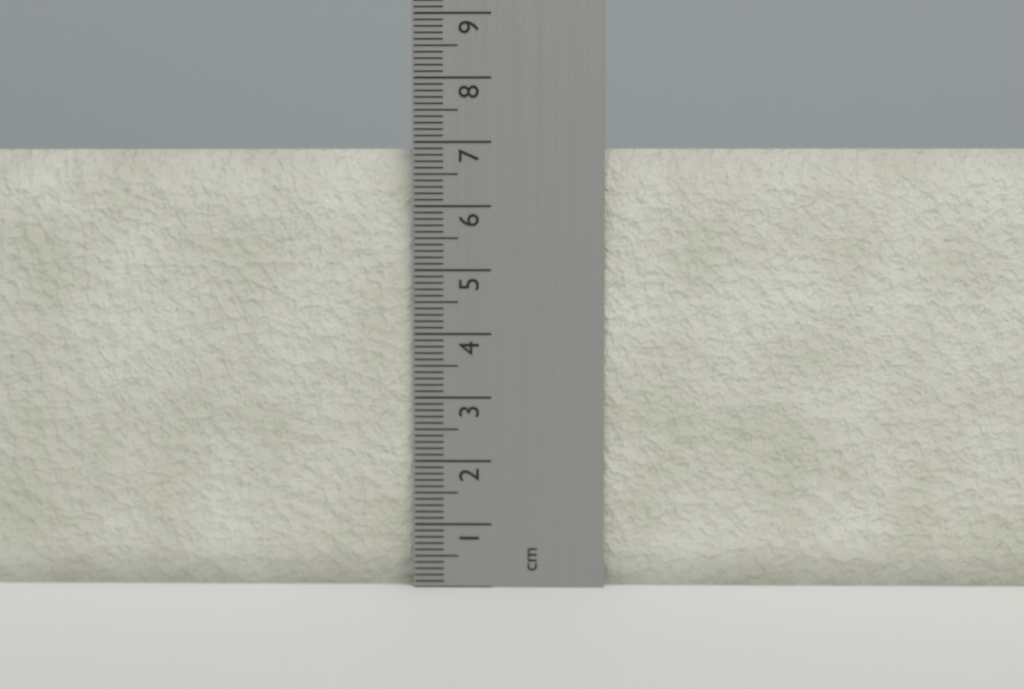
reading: 6.9 cm
